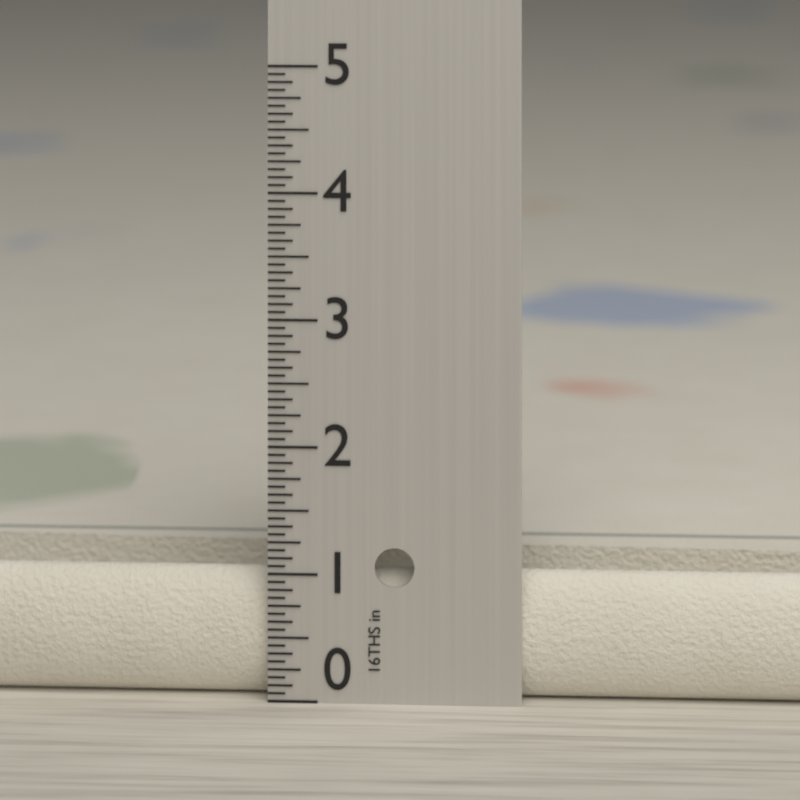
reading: 1.0000 in
